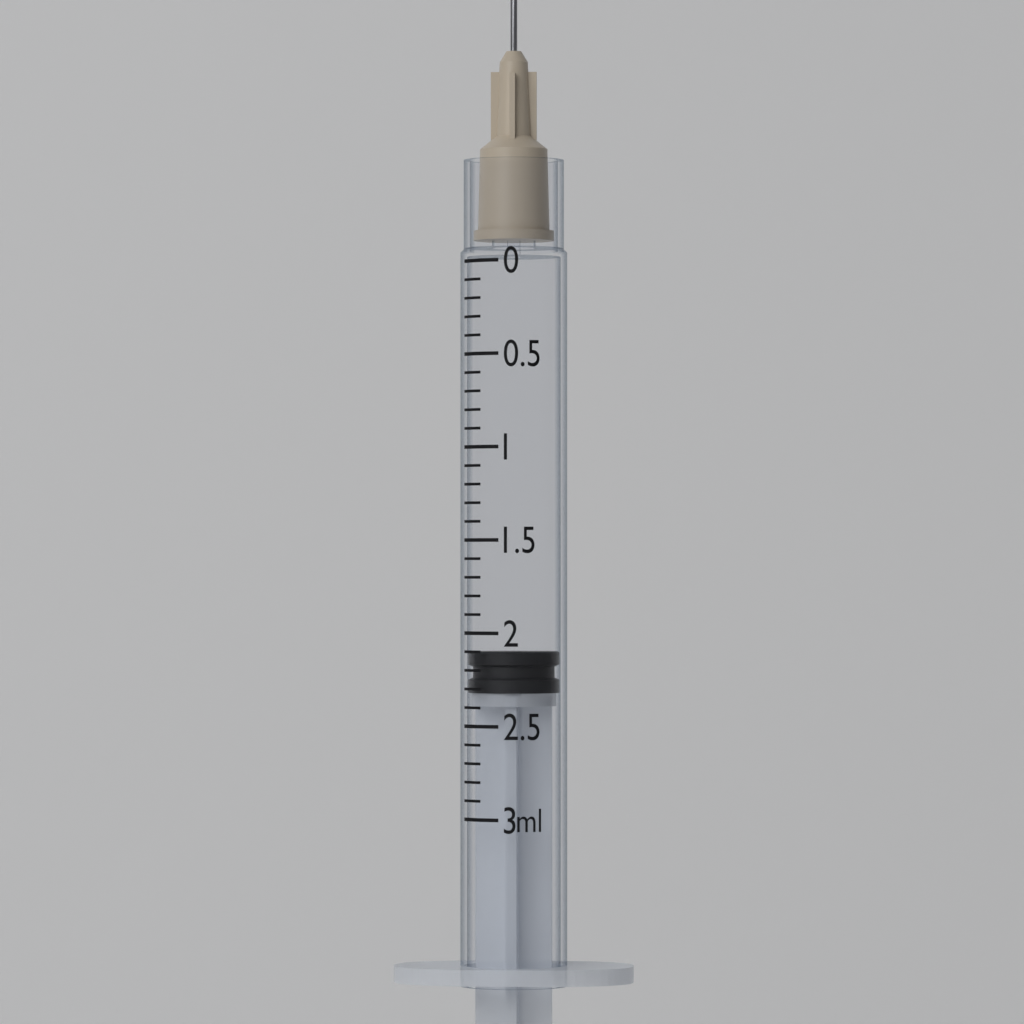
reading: 2.1 ml
